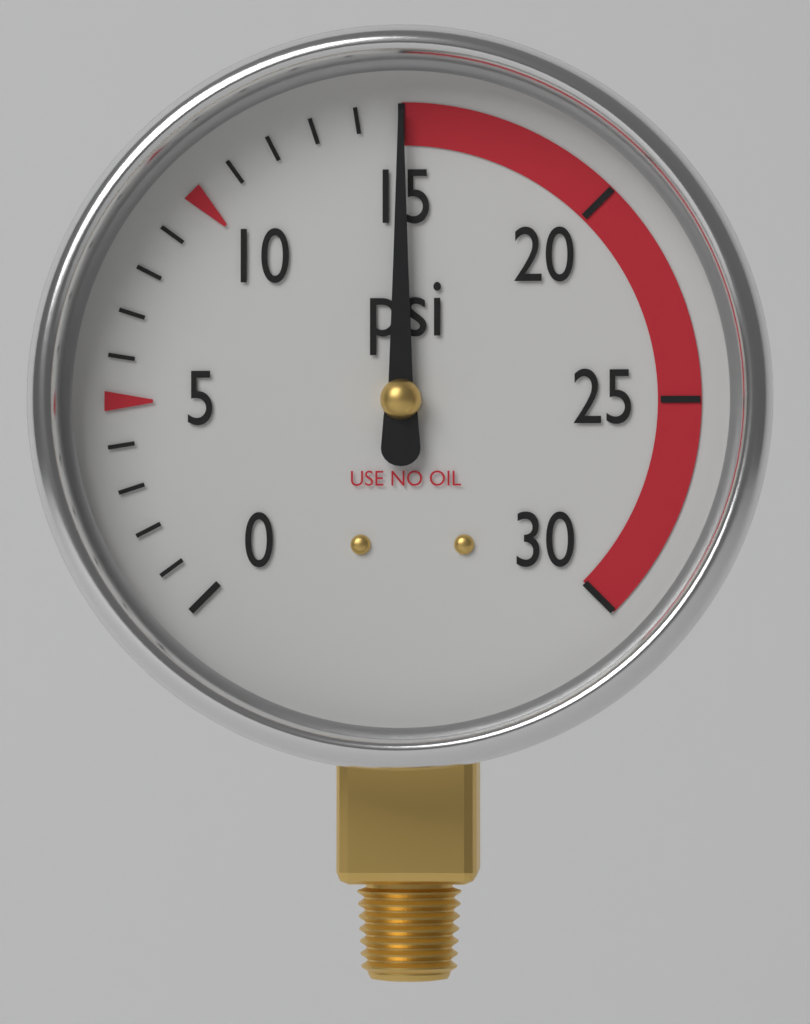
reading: 15 psi
